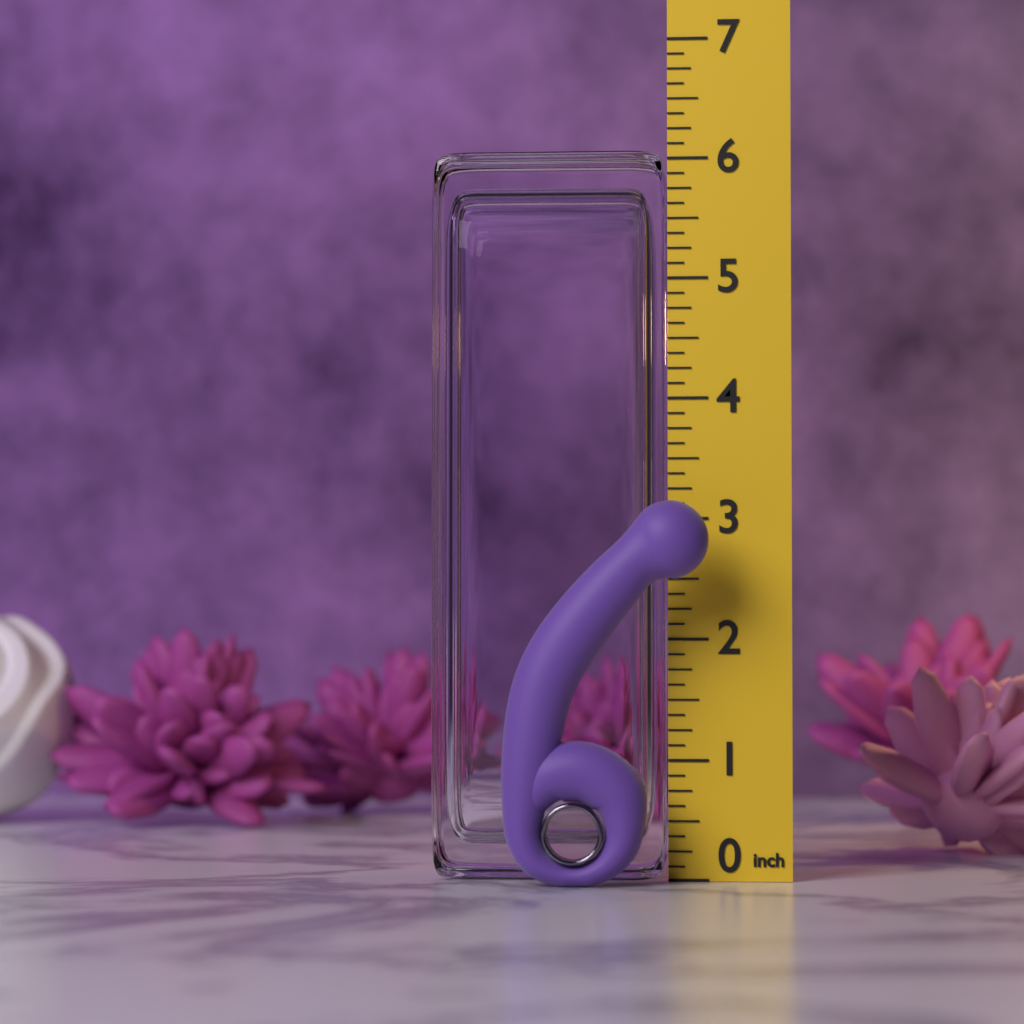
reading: 3.125 in
